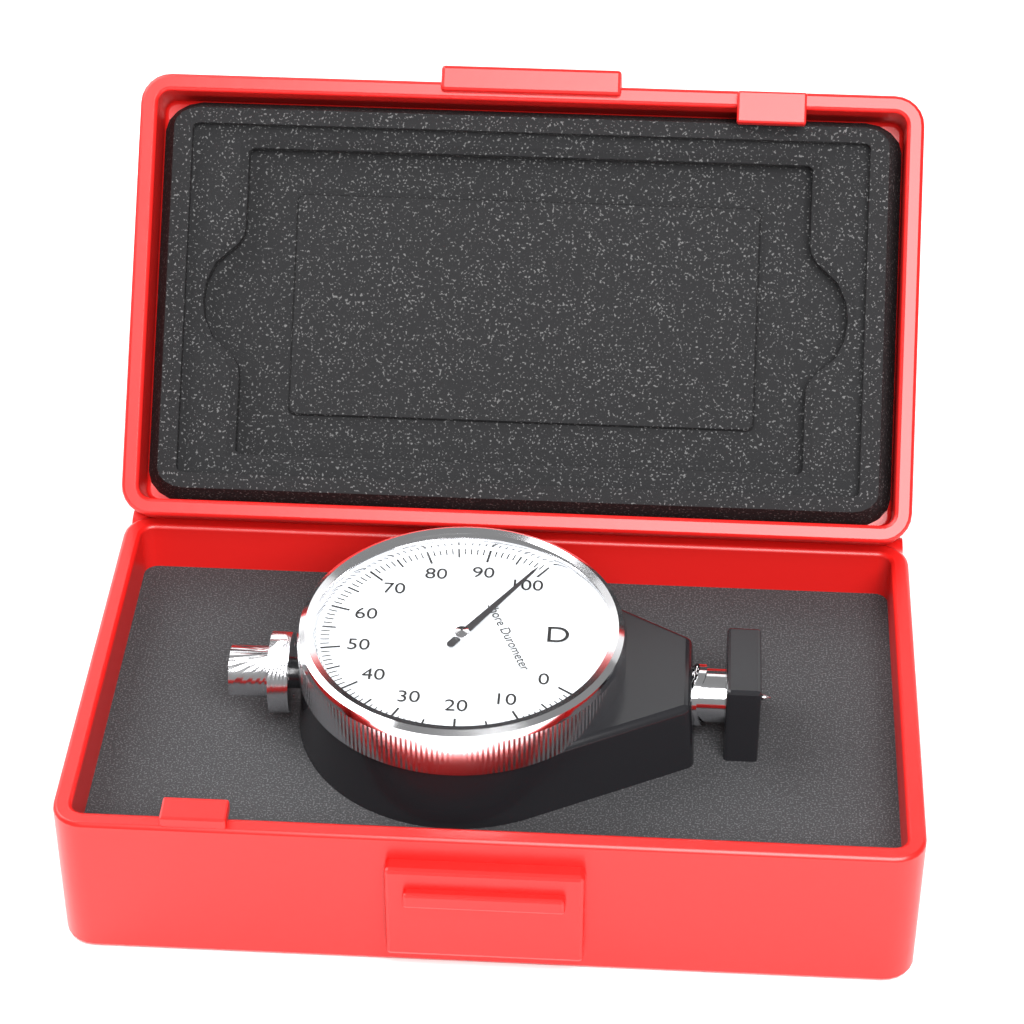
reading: 99 Shore D
